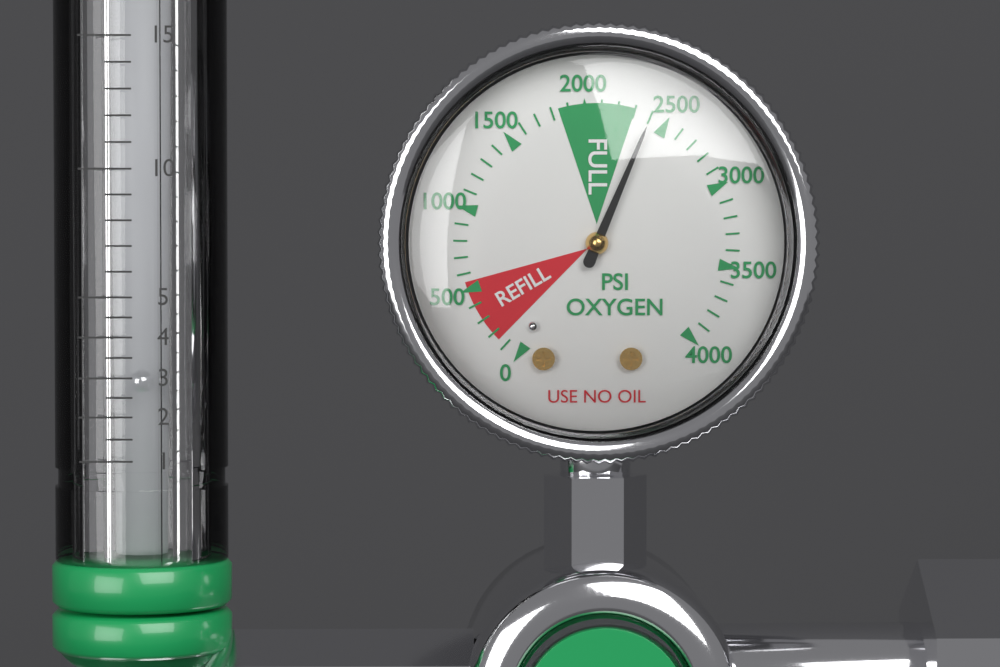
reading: 2400 psi
